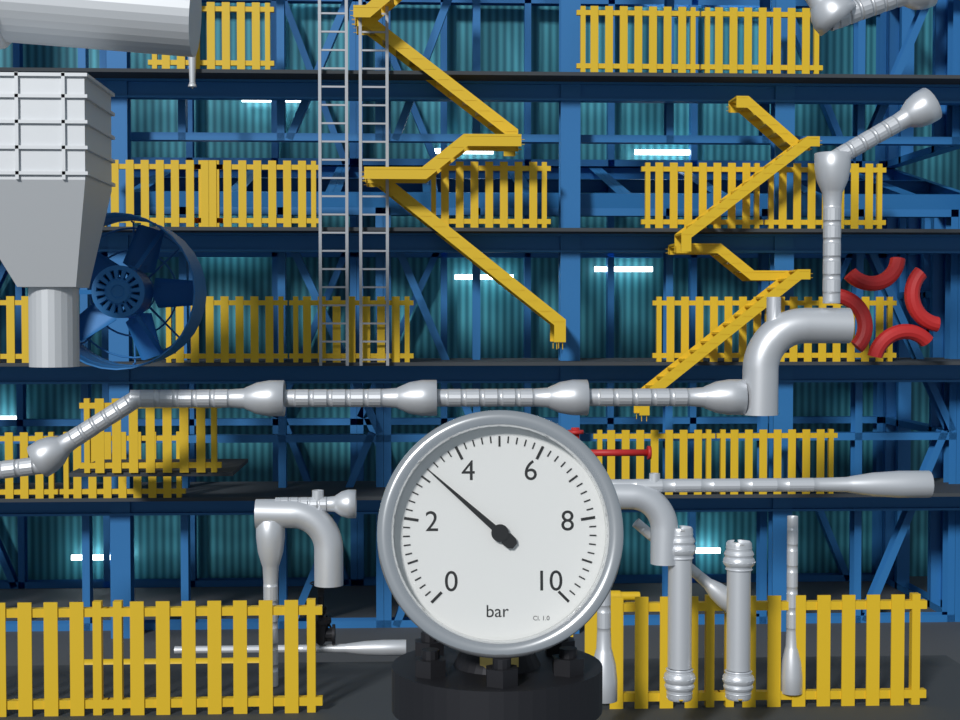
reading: 3.2 bar
